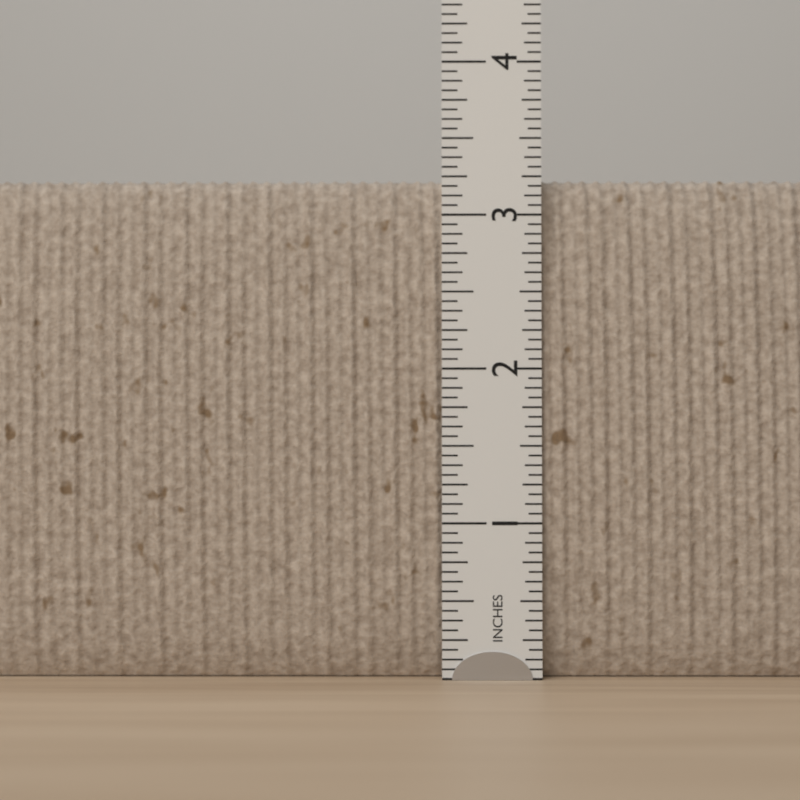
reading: 3.2500 in
